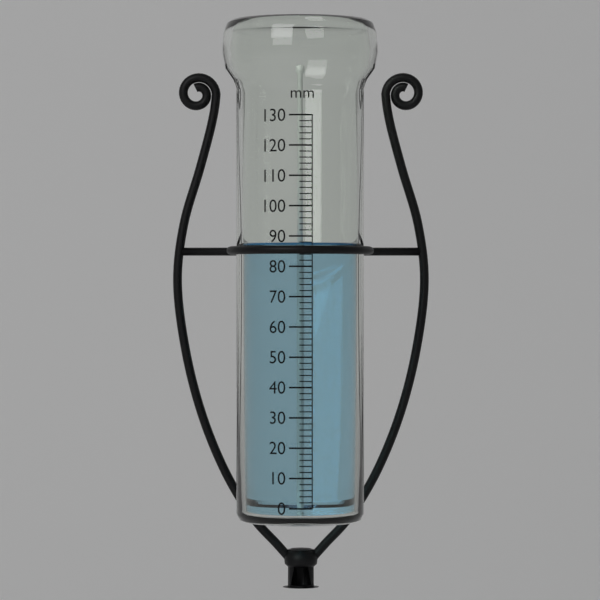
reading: 88 mm
